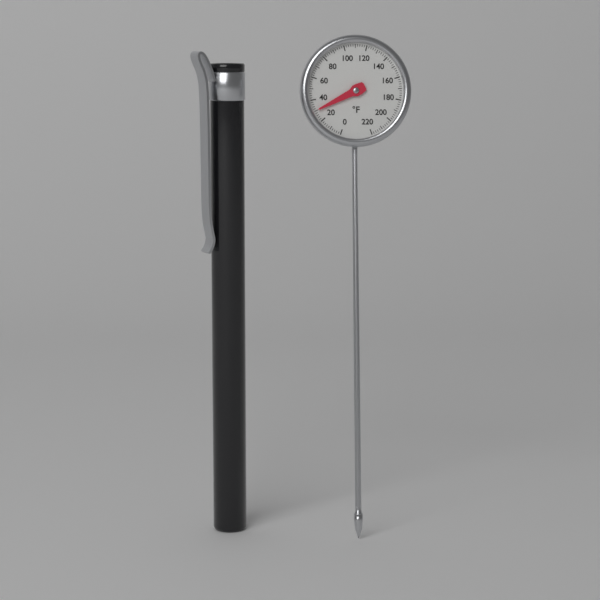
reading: 30 °F
